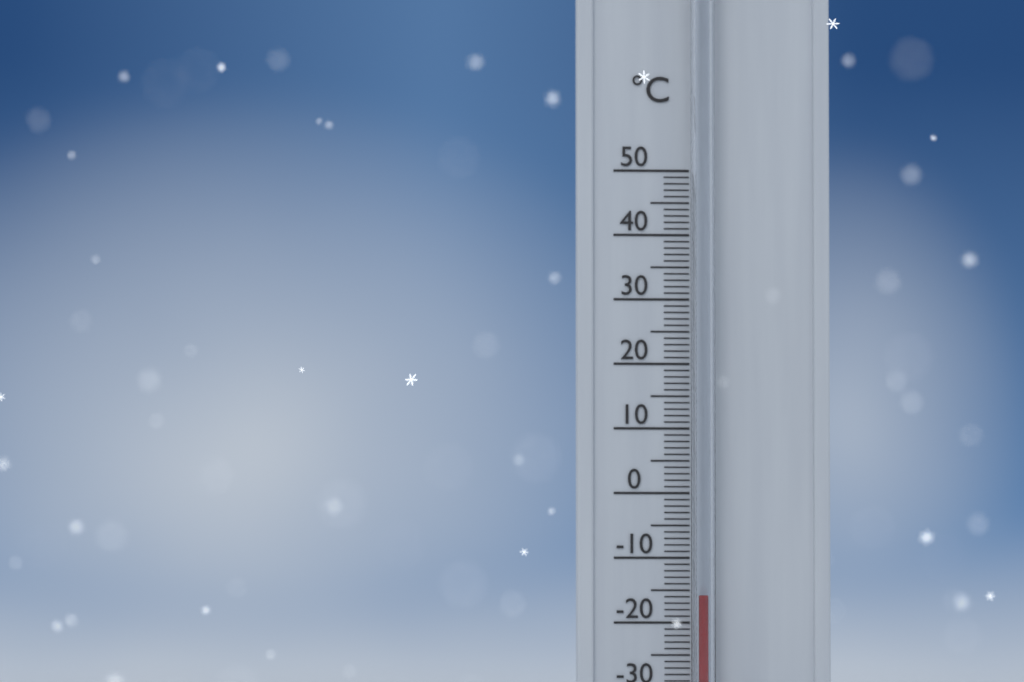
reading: -16 °C
